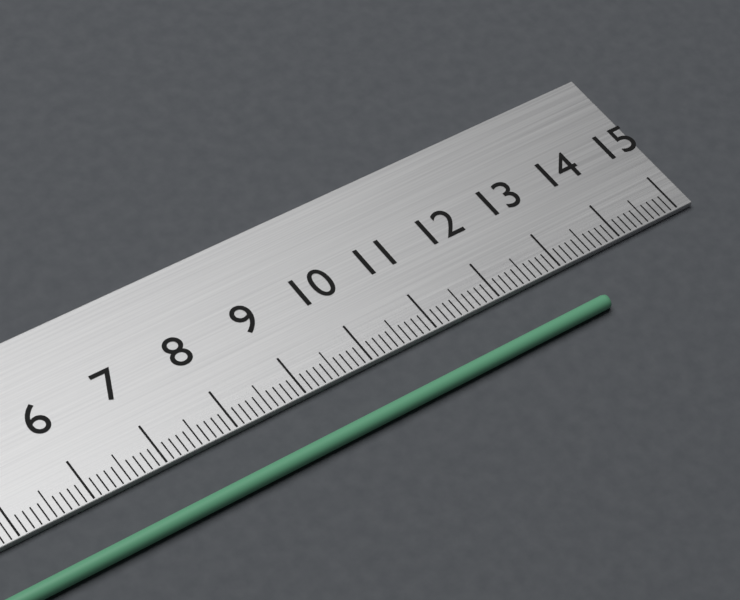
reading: 13.2 cm
